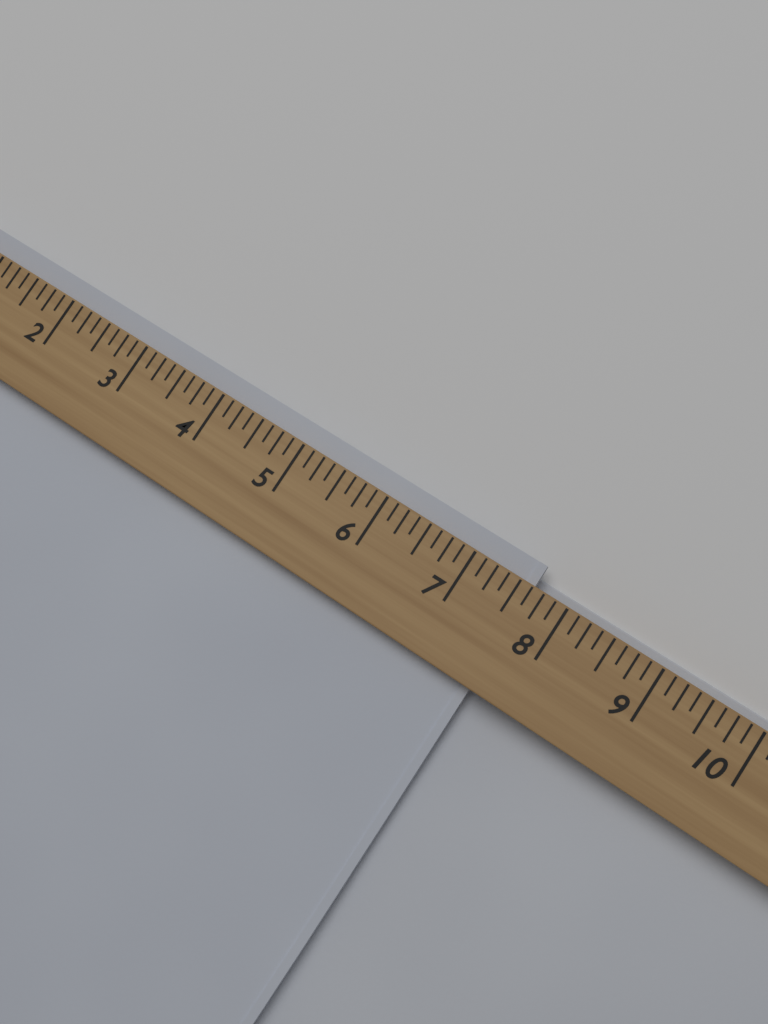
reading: 7.625 (no unit)
